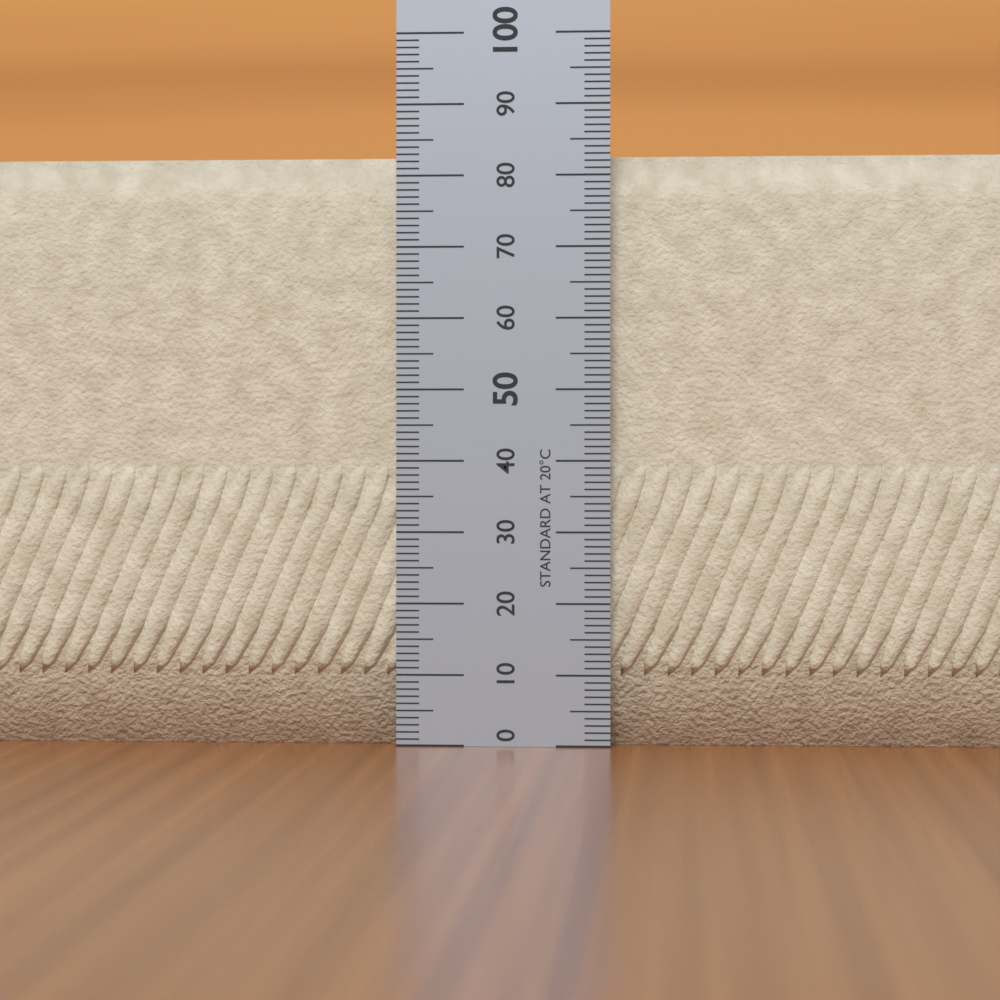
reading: 83 (no unit)
